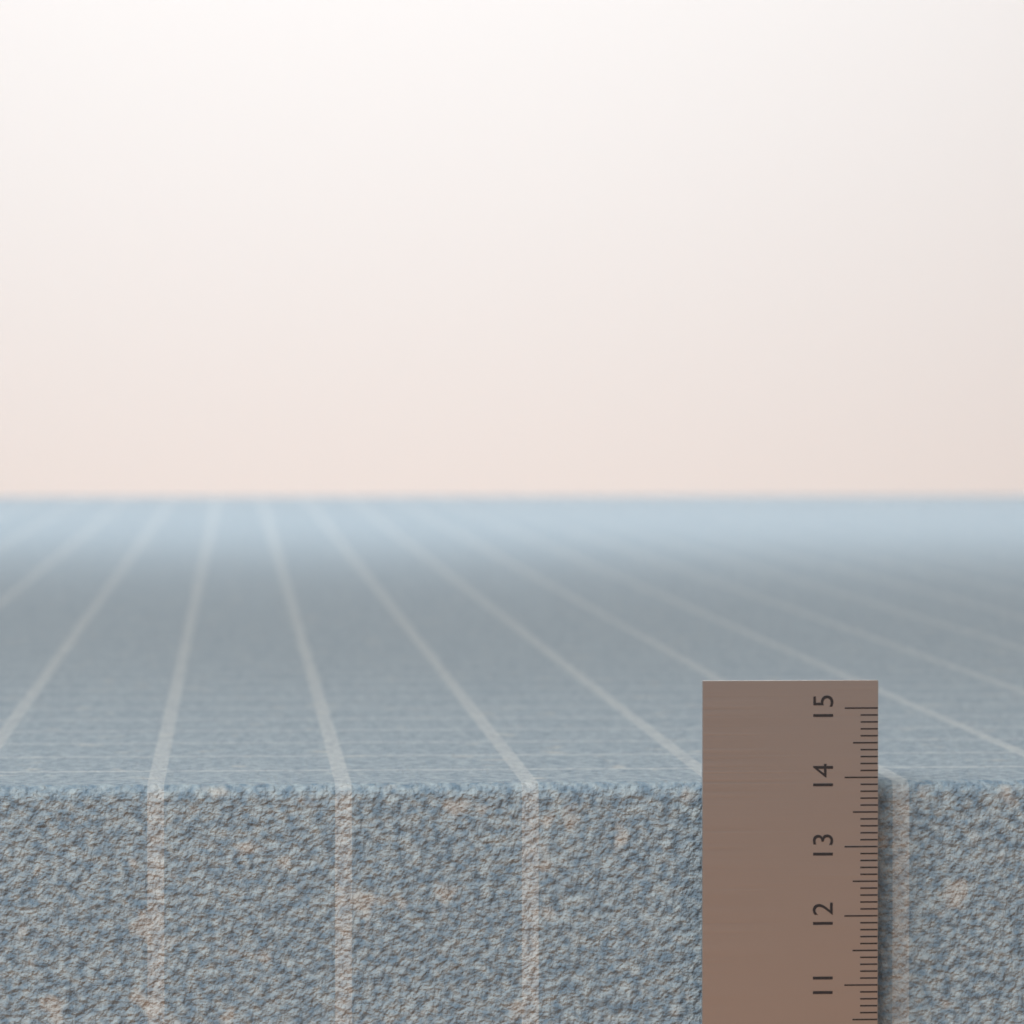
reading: 13.9 (no unit)
